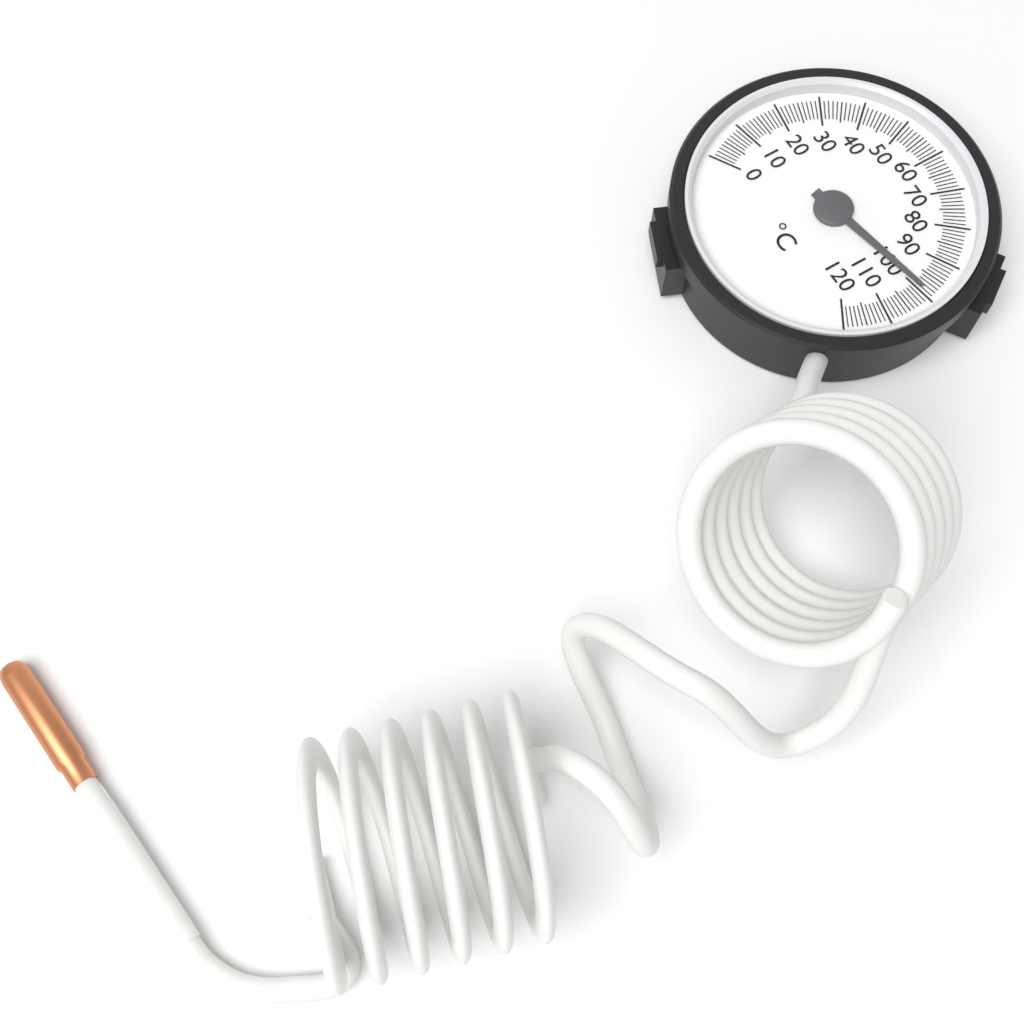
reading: 99 °C
